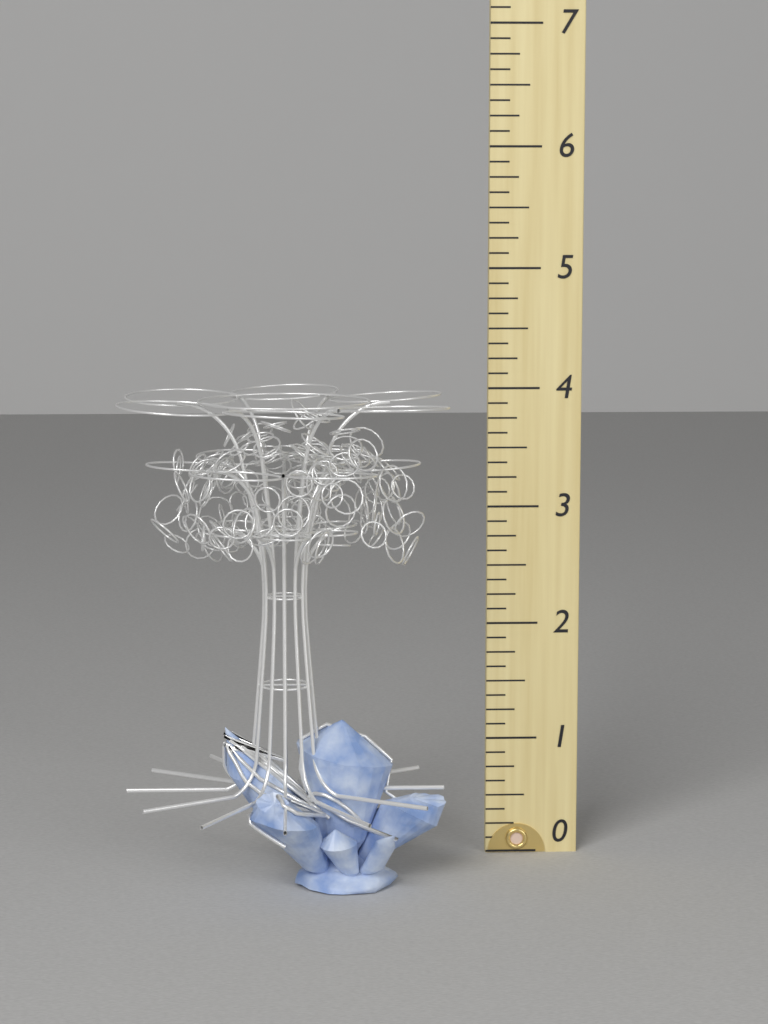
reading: 4.000 (no unit)
